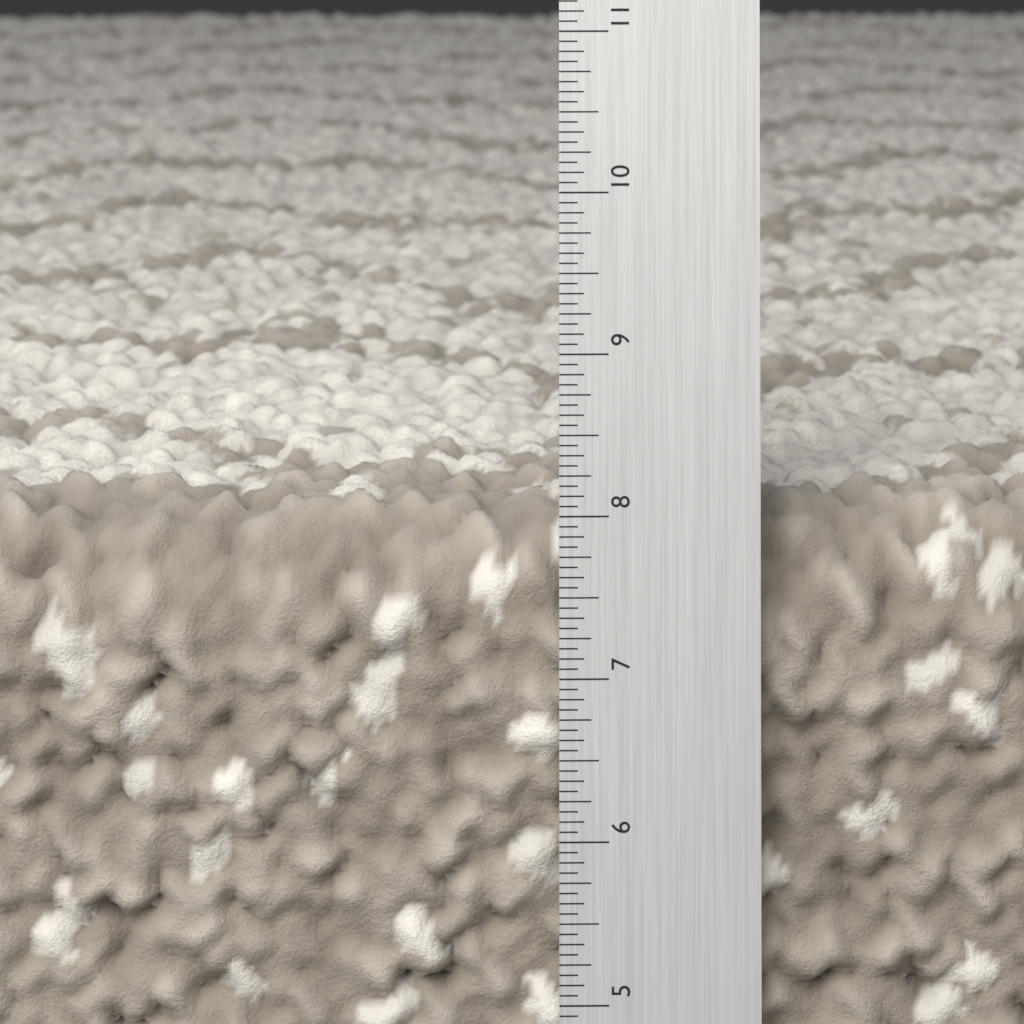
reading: 8.0000 in
